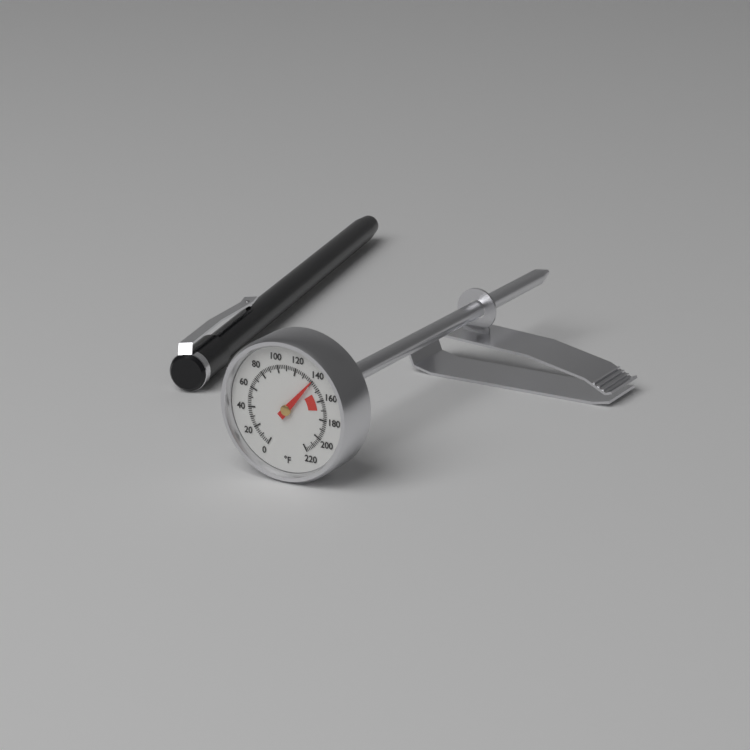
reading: 140 °F
